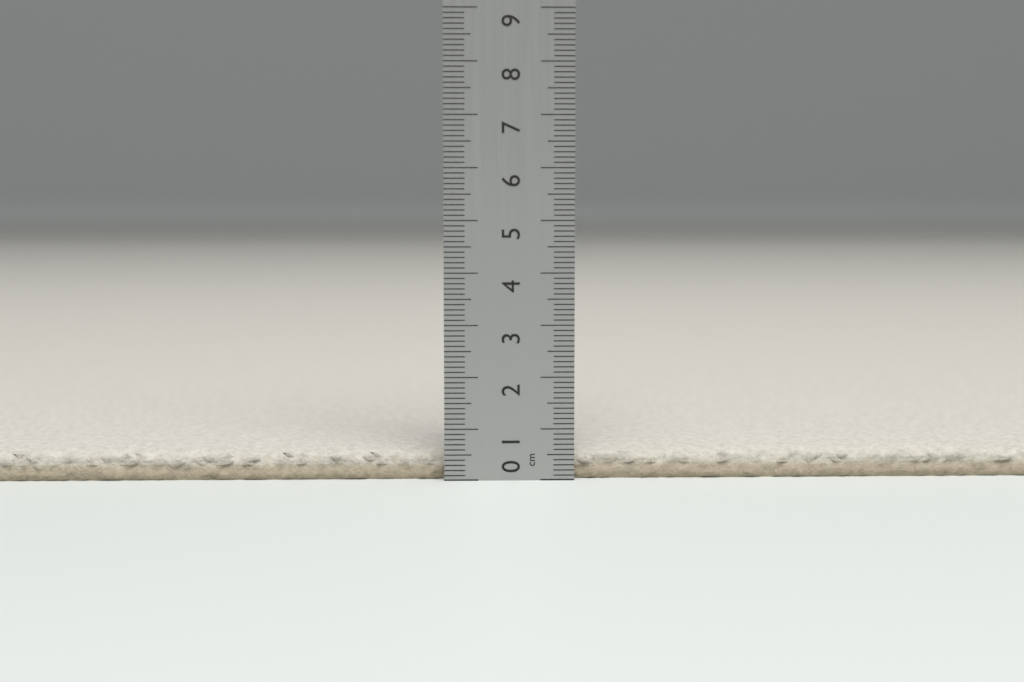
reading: 0.6 cm
